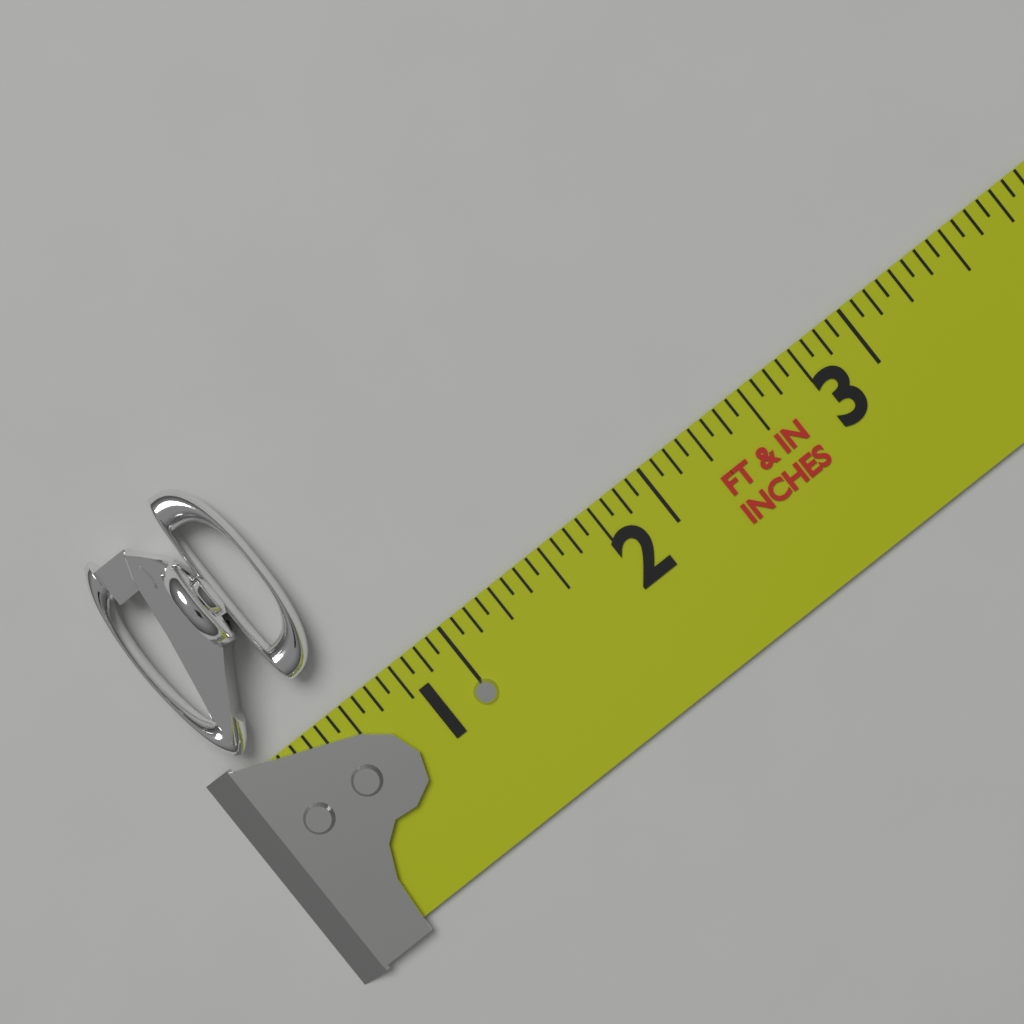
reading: 0.6250 in
